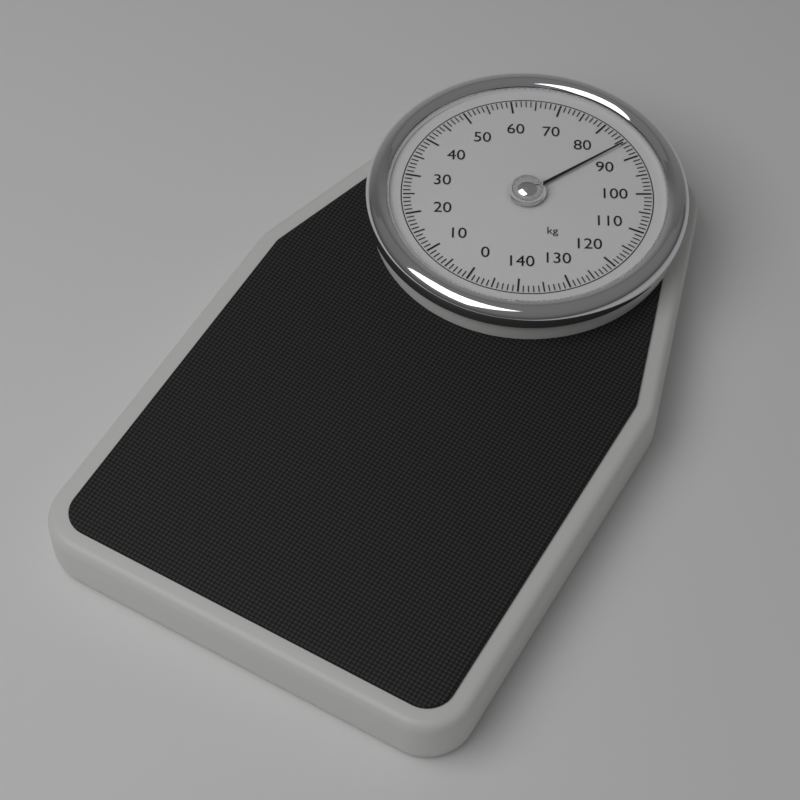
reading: 86 kg
